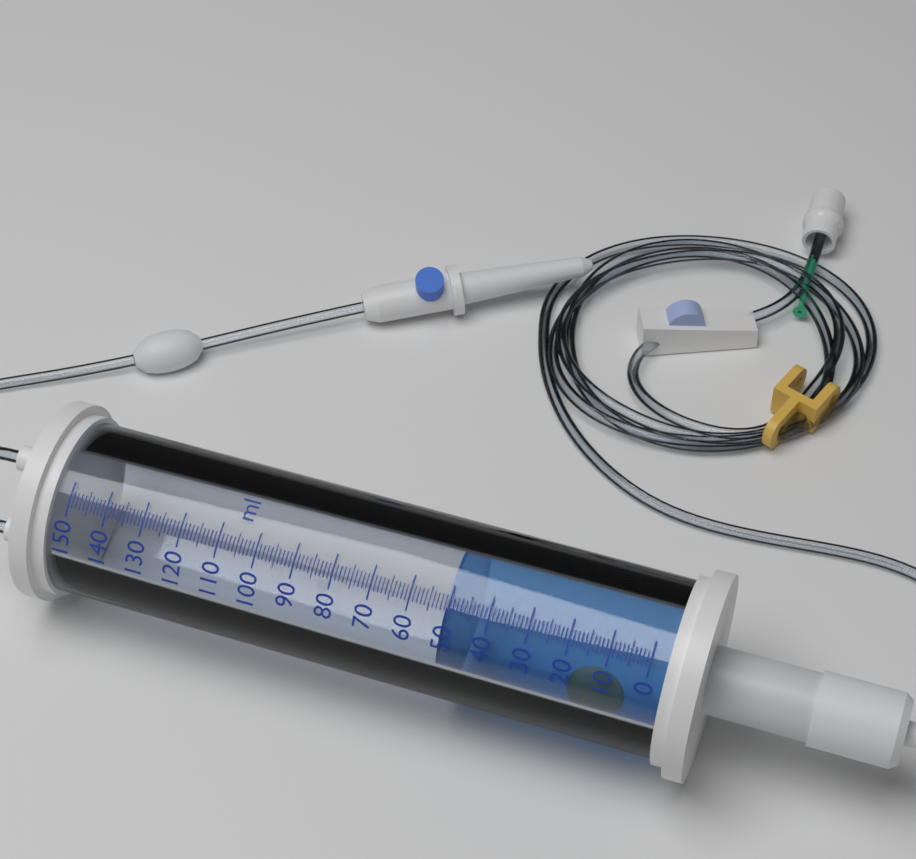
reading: 51 ml
